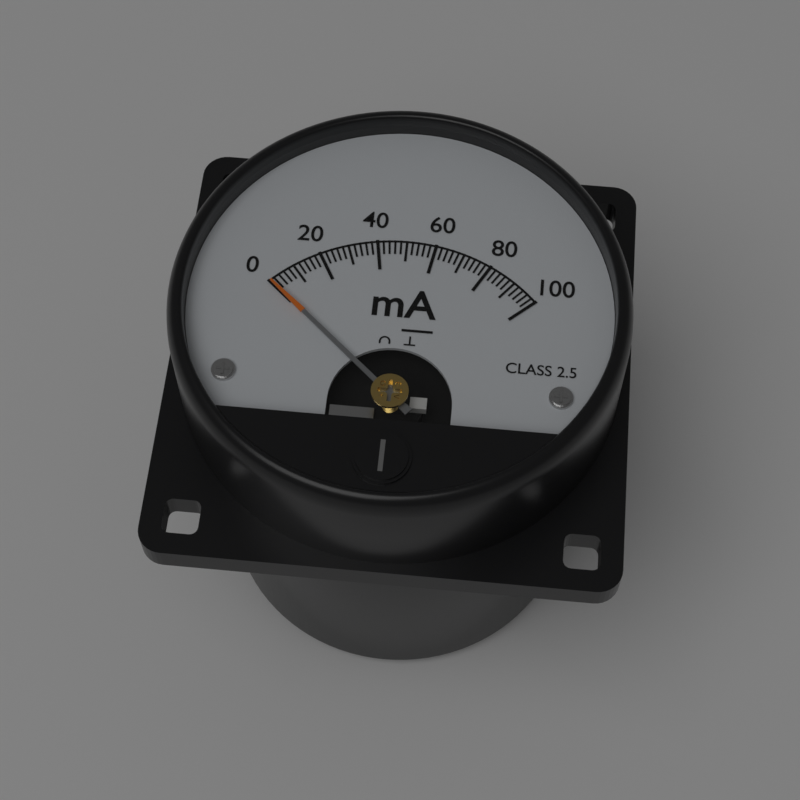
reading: 0 mA
